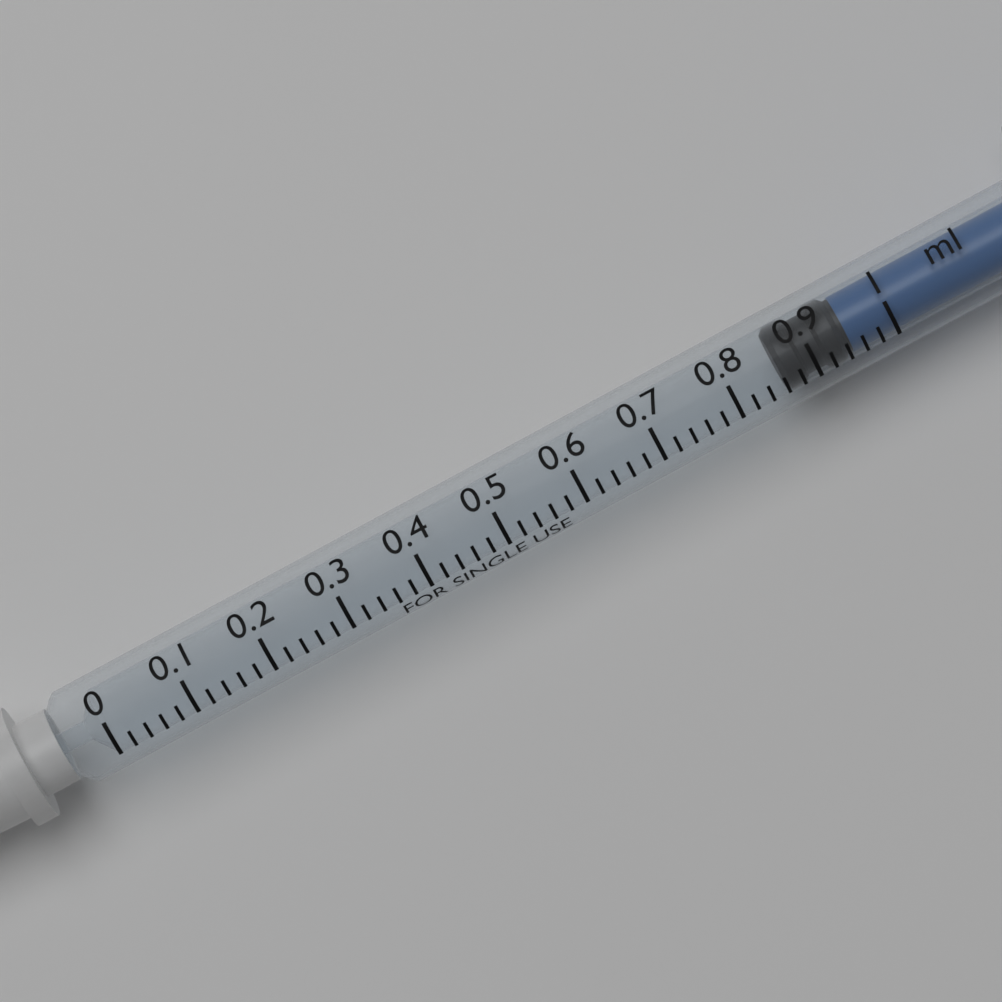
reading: 0.86 ml
